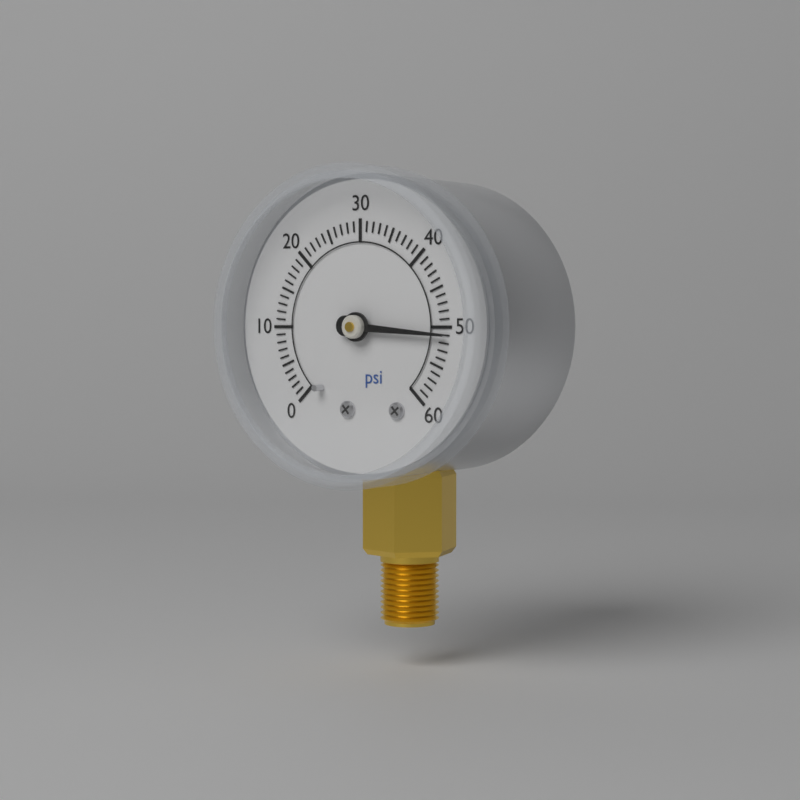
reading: 51 psi
